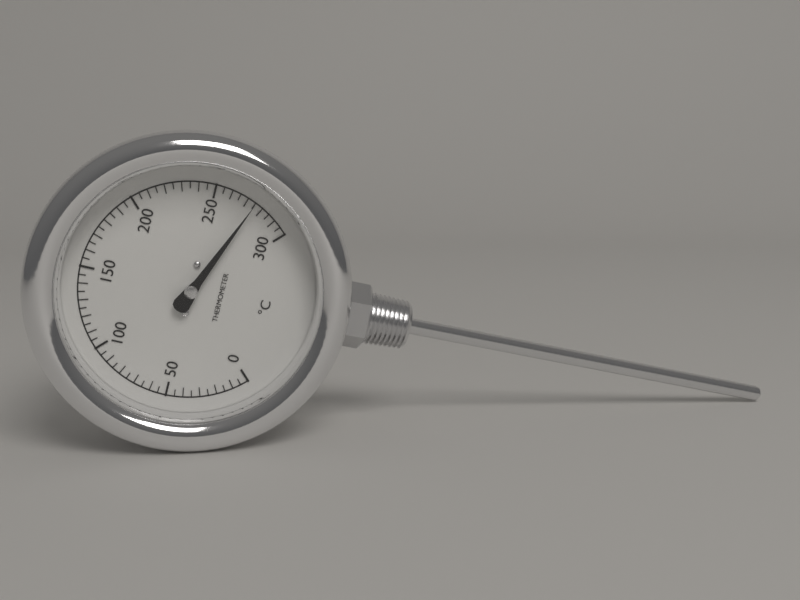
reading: 275 °C
